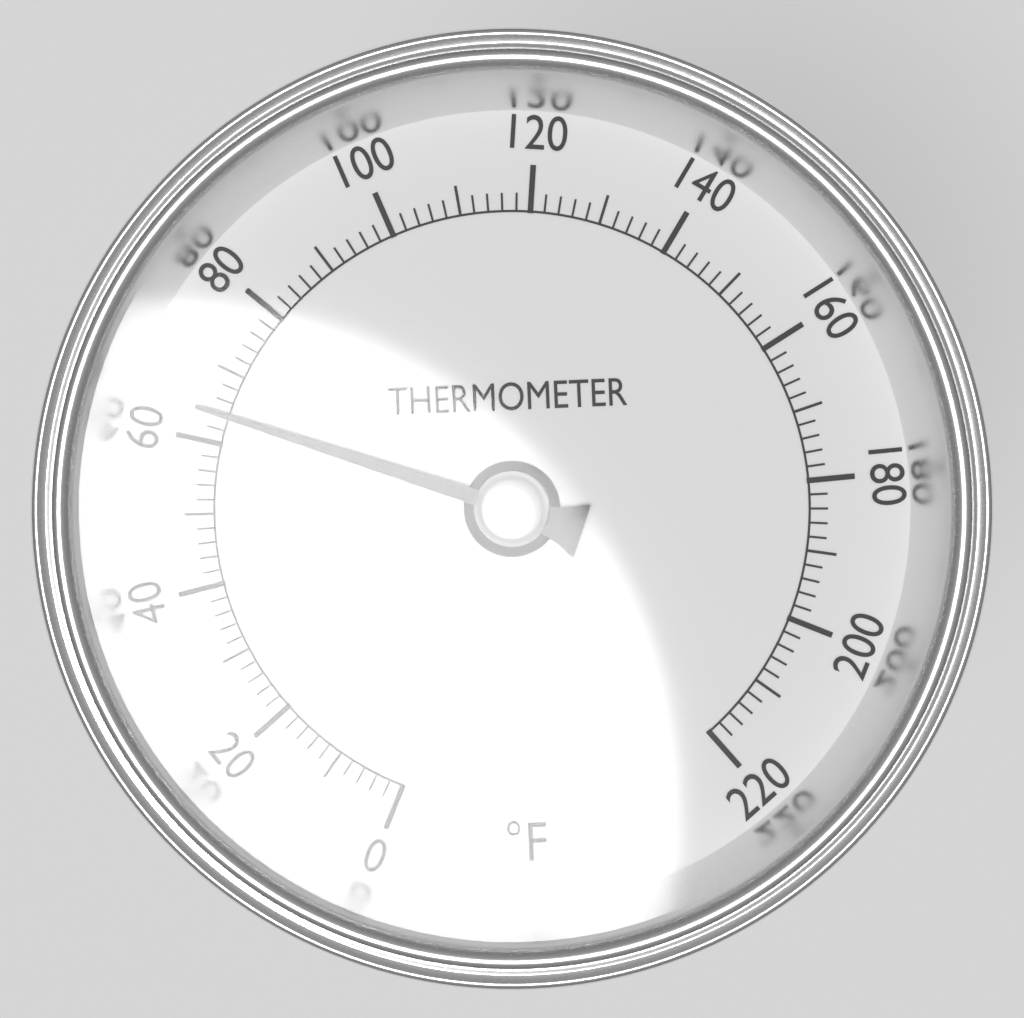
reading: 64 °F
